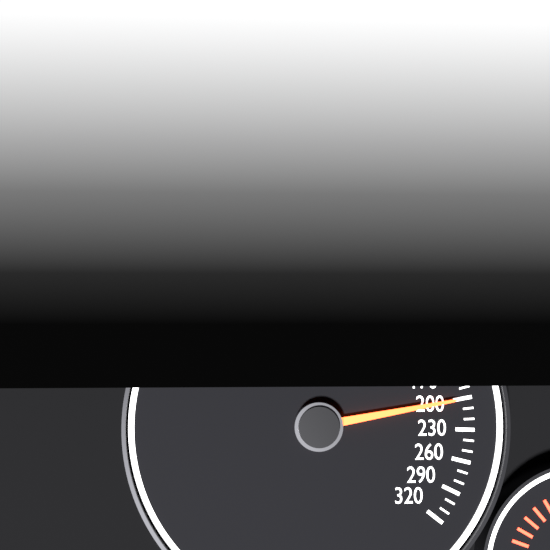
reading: 200 km/h
